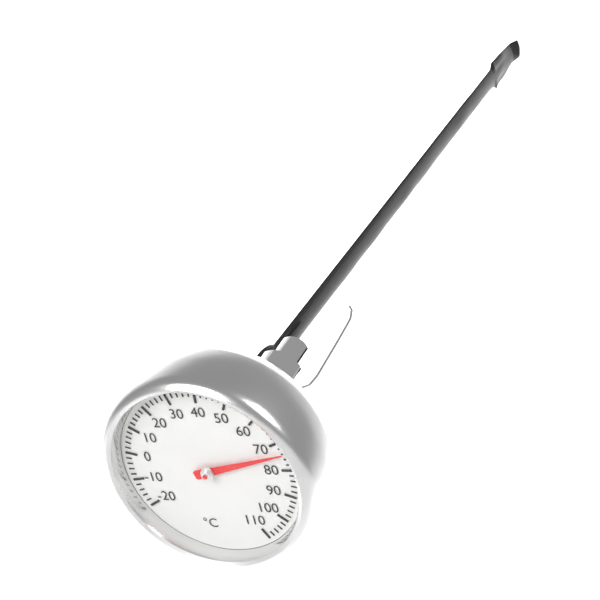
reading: 74 °C
